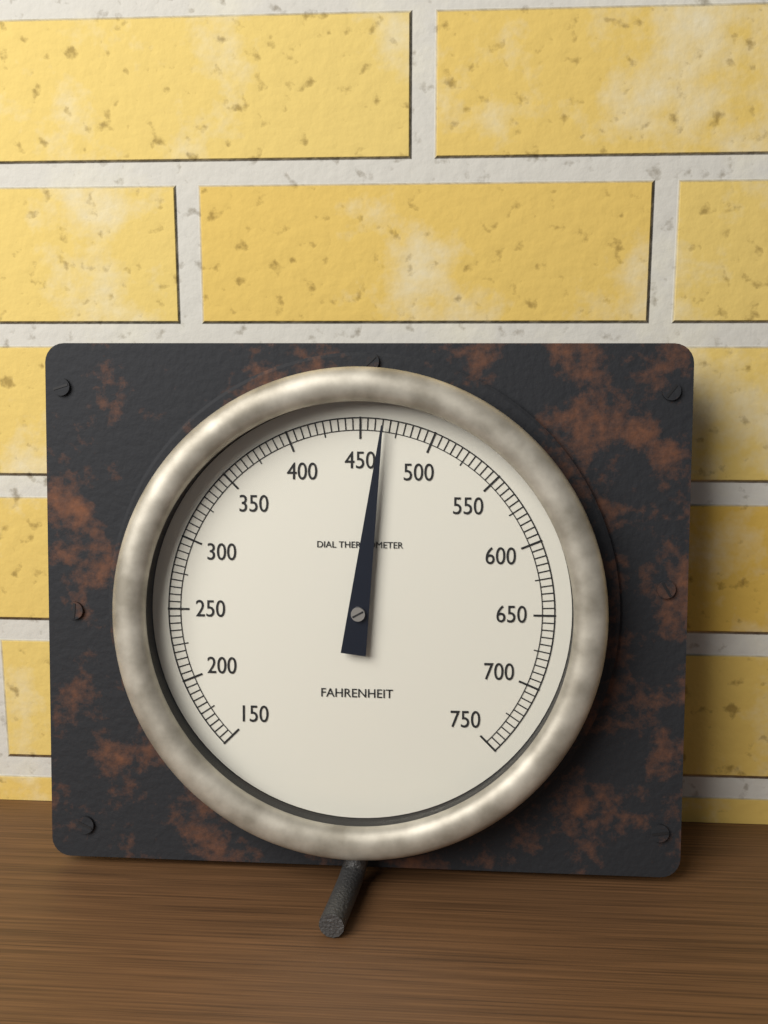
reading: 465 °F
